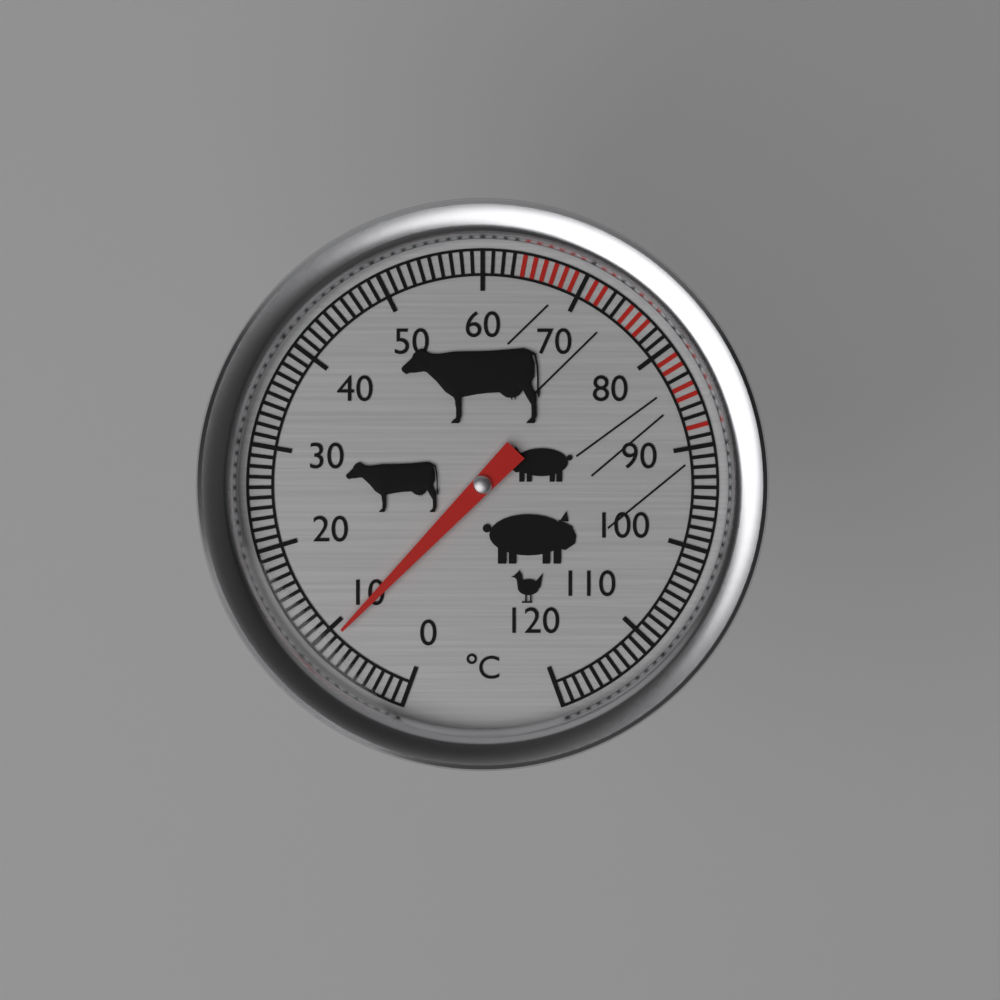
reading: 9 °C
